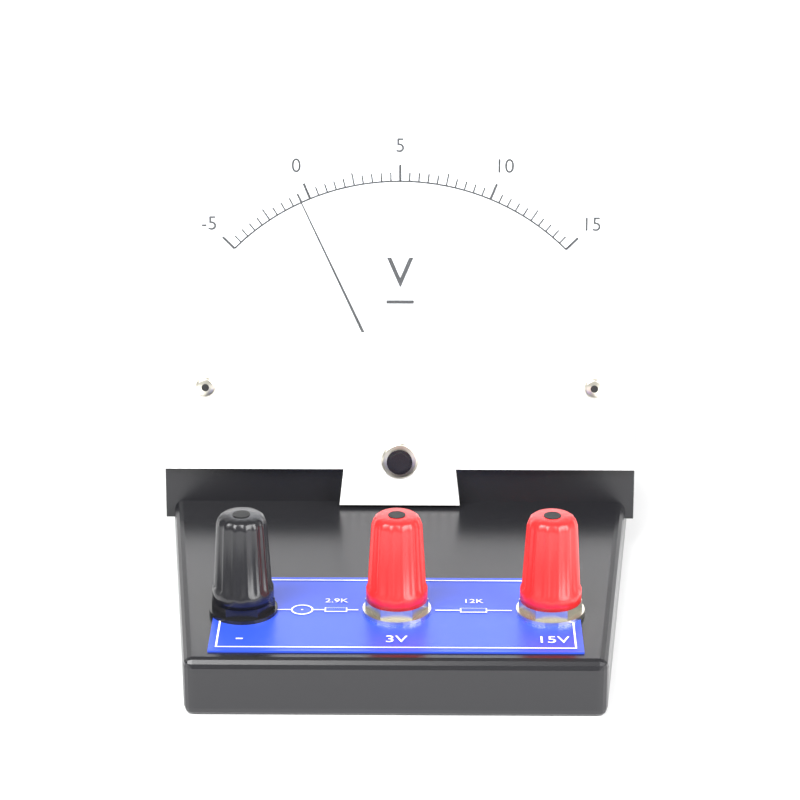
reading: -0.5 V
